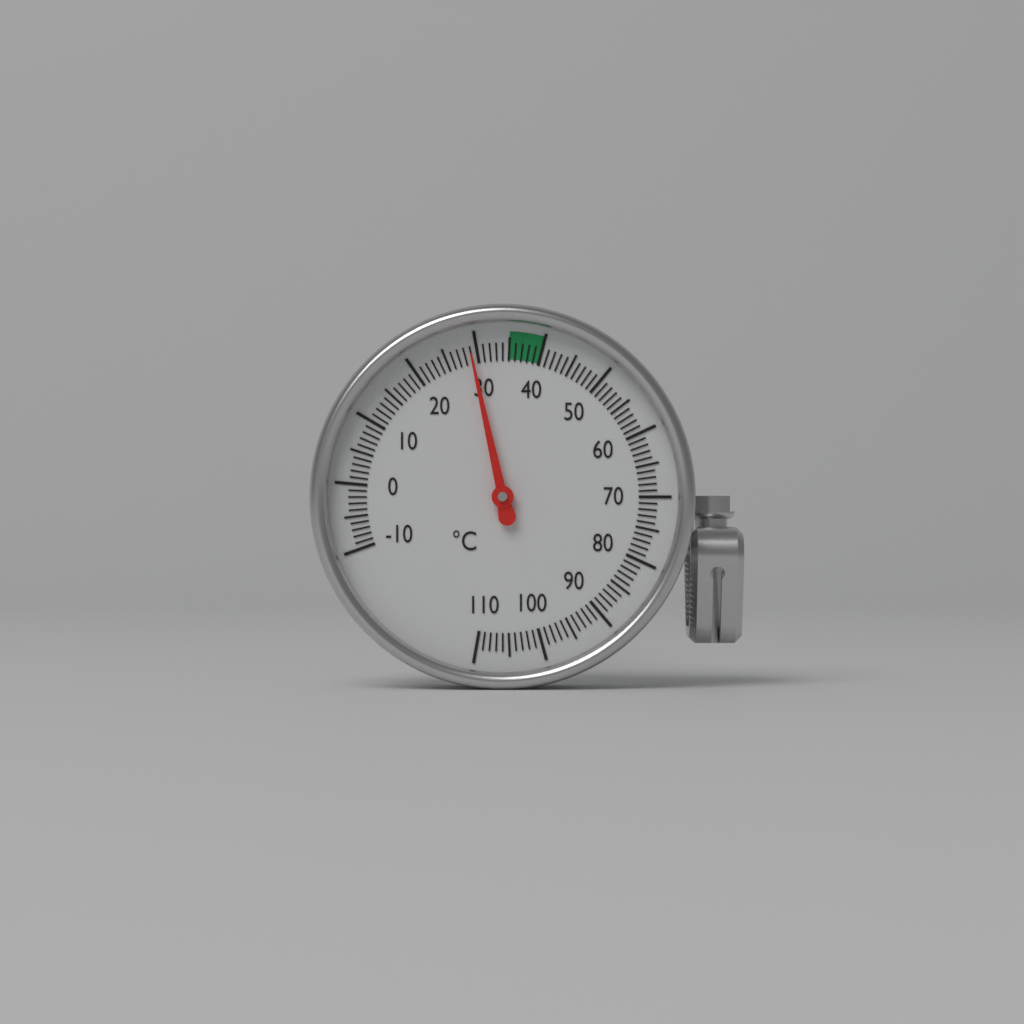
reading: 29 °C
